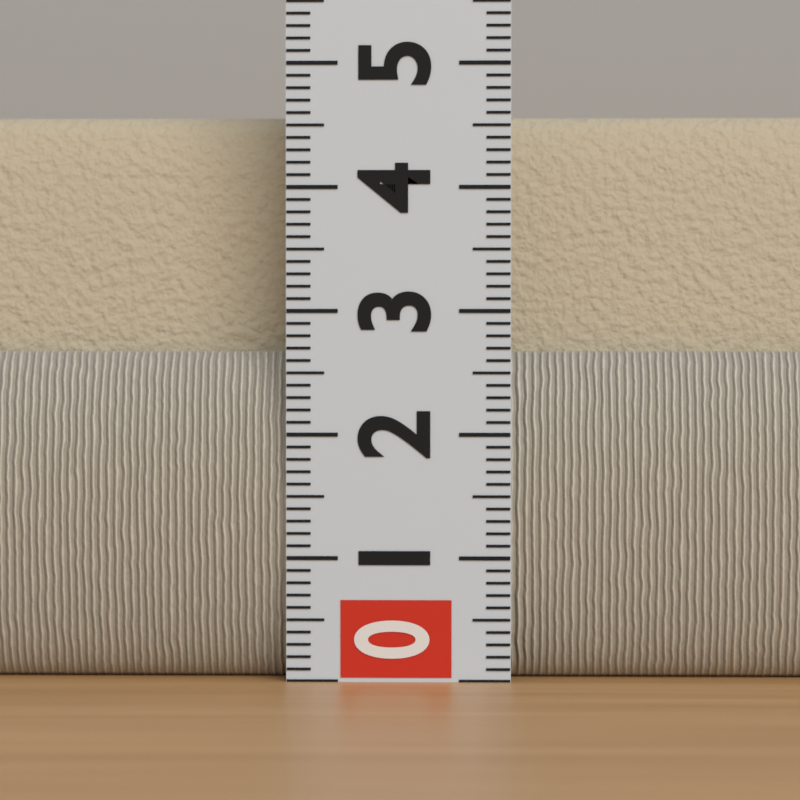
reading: 4.6 (no unit)
